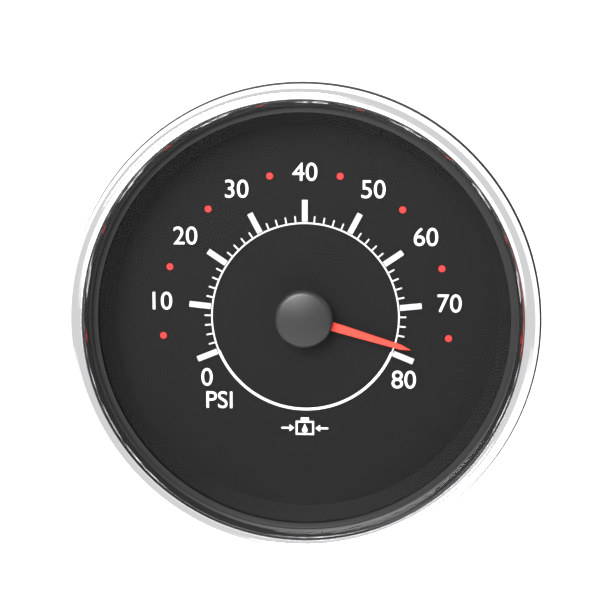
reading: 78 psi
